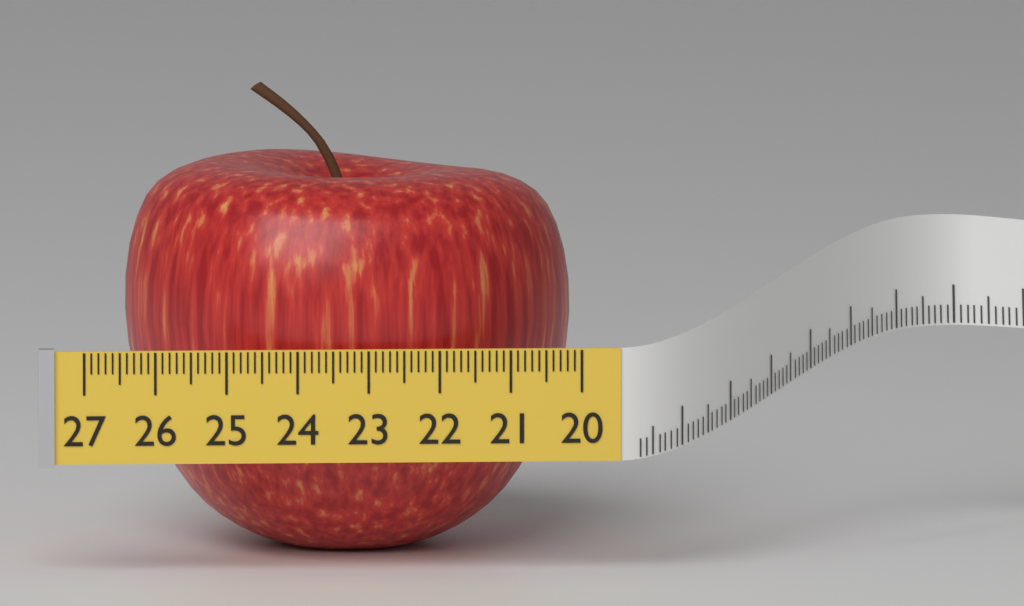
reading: 26.3 (no unit)
